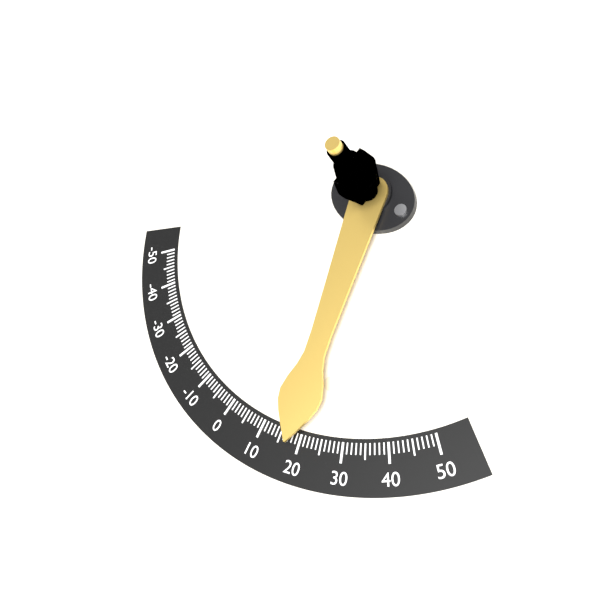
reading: 18 (no unit)
